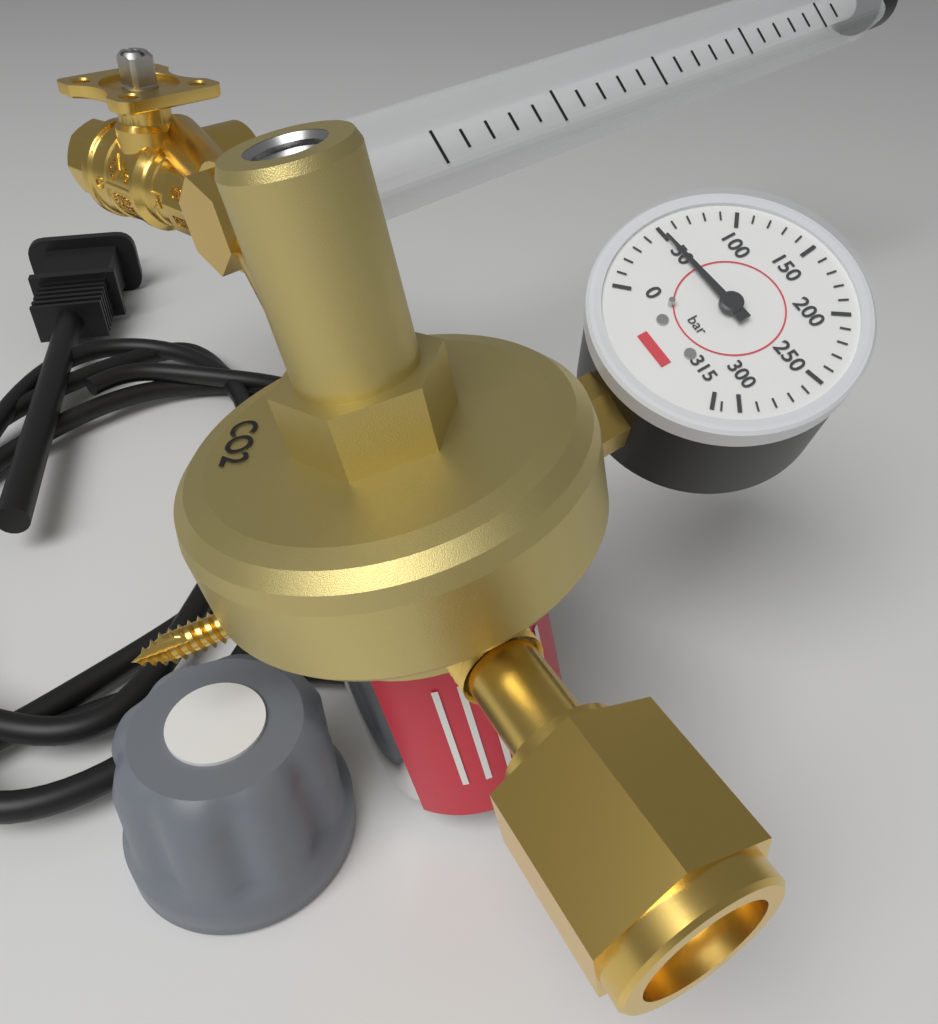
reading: 50 bar
